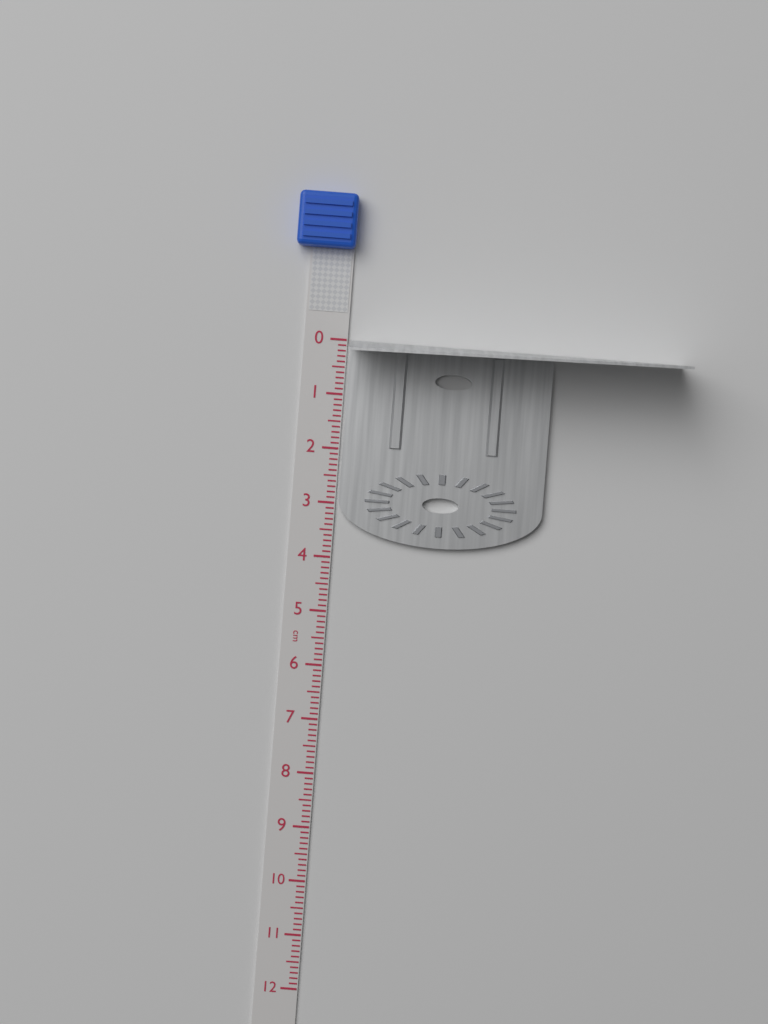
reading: 3.7 cm
